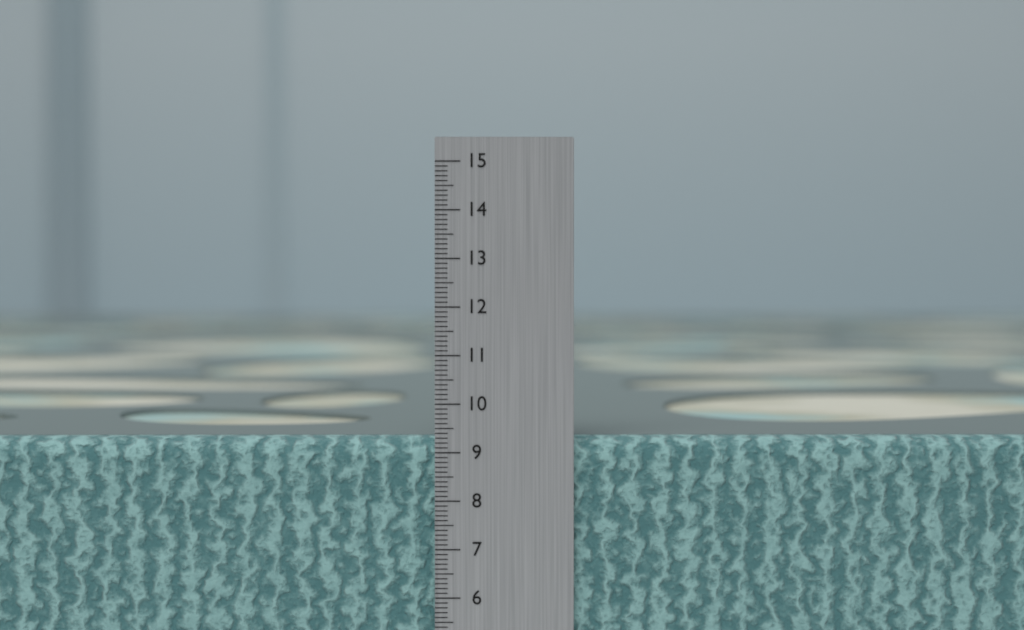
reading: 9.3 cm
